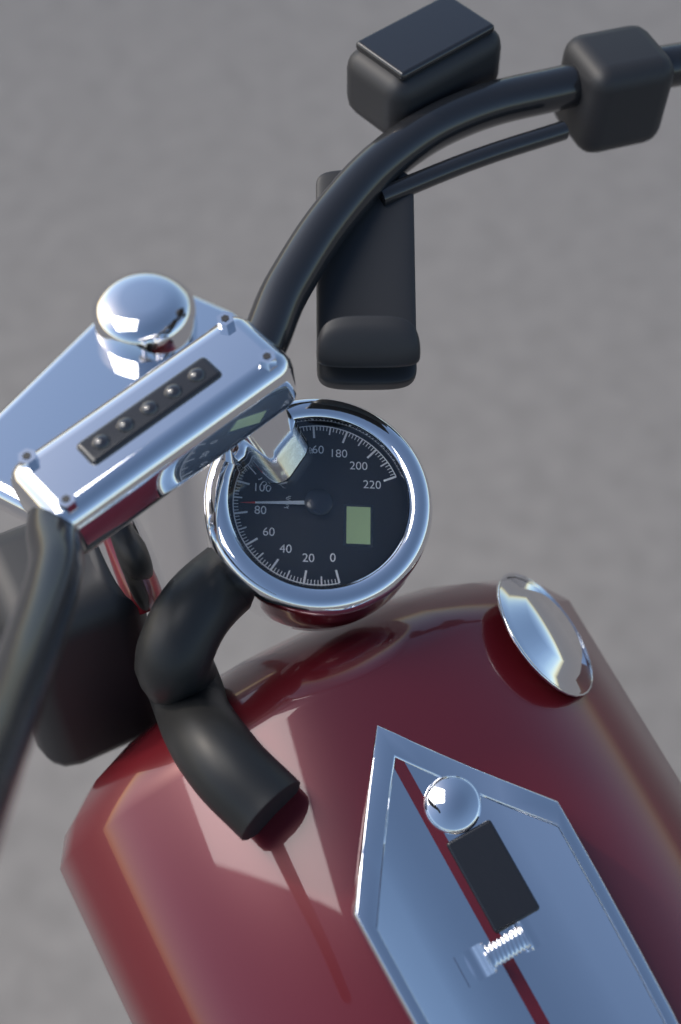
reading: 86 km/h
